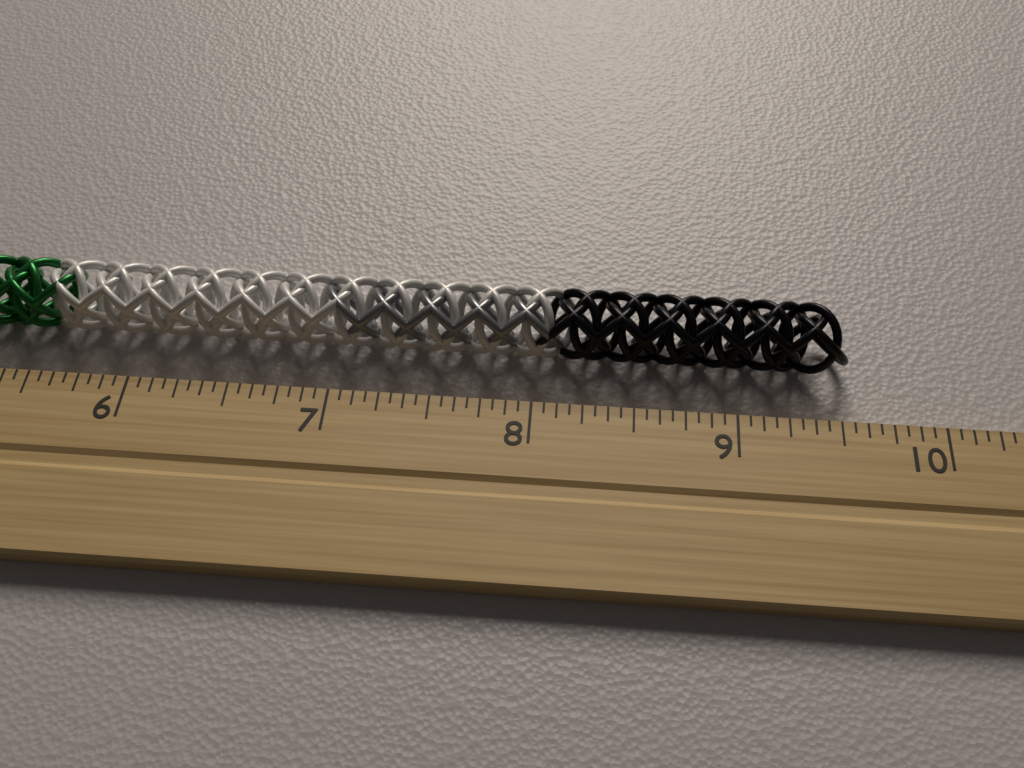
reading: 9.5625 inch
